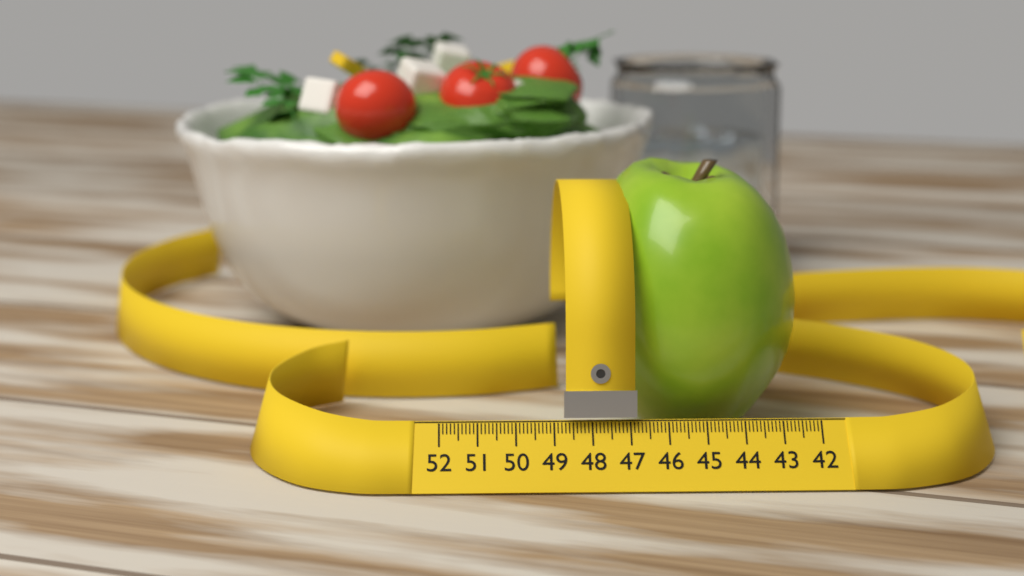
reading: 48.1 (no unit)
